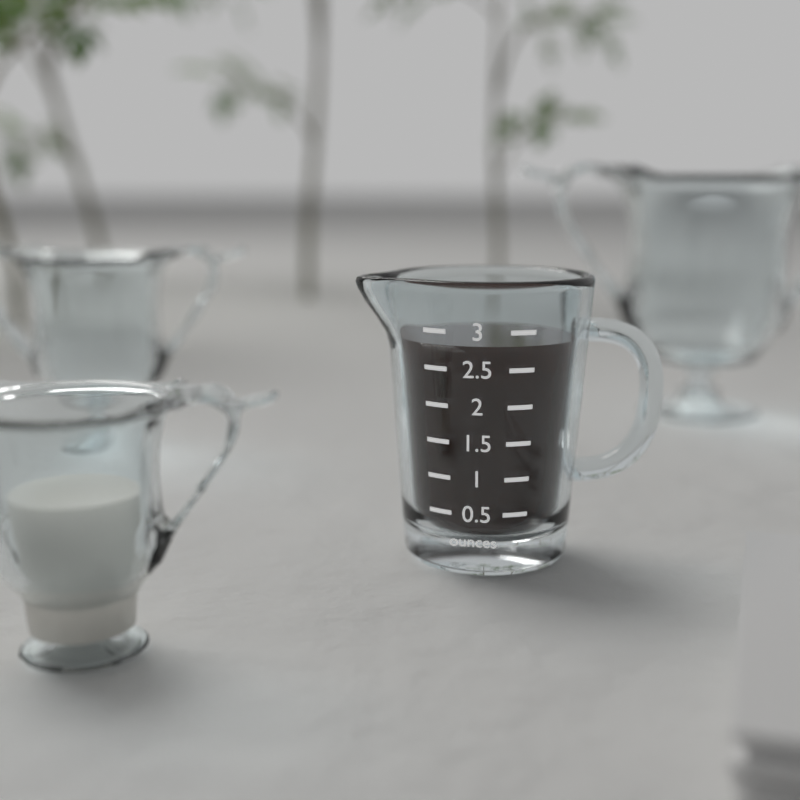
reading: 2.8 ounces
